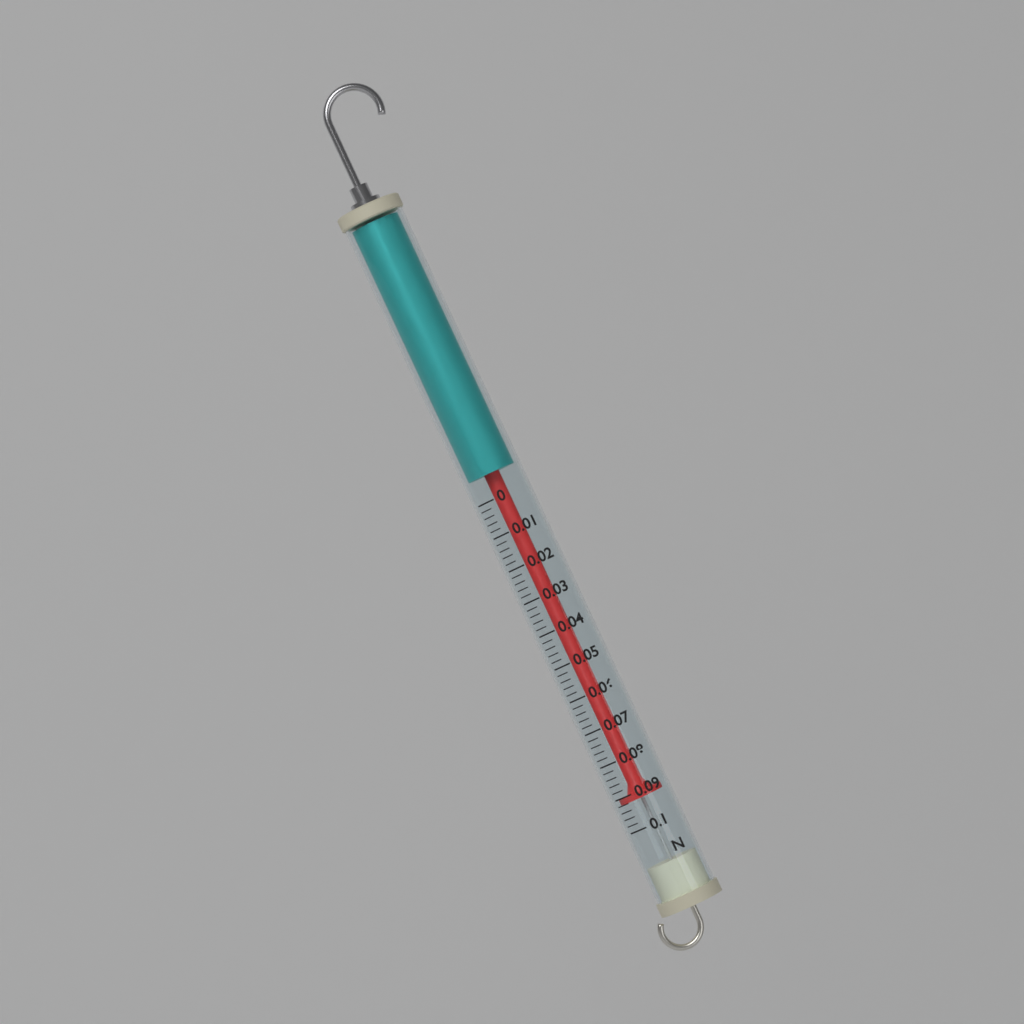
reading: 0.092 N
